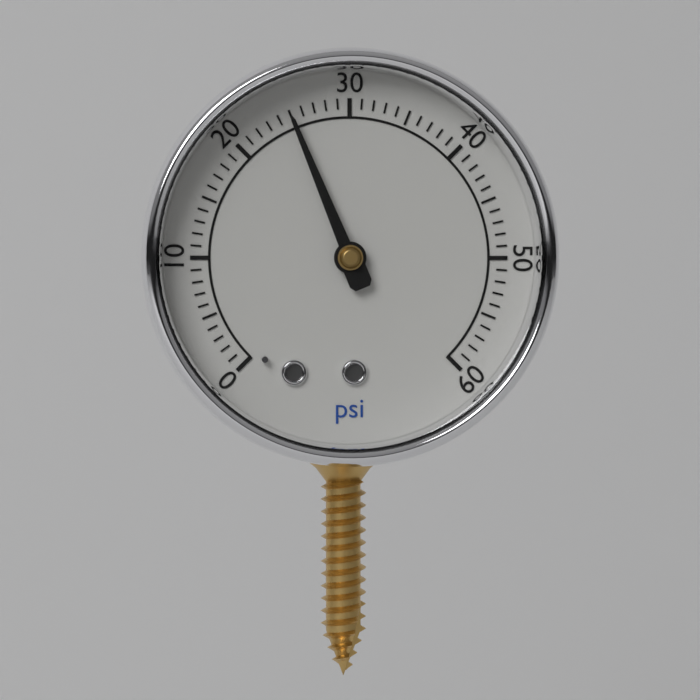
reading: 25 psi
